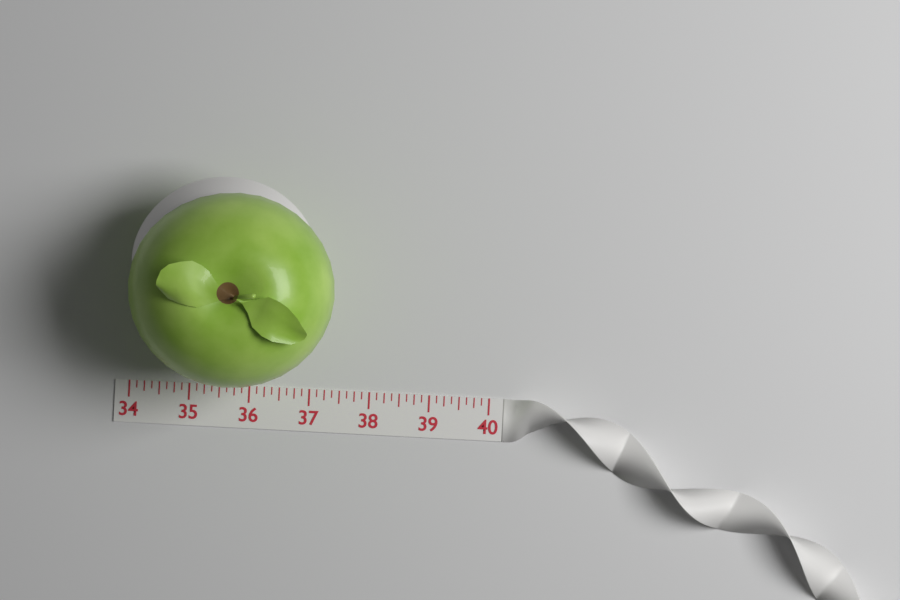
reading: 37.375 (no unit)
